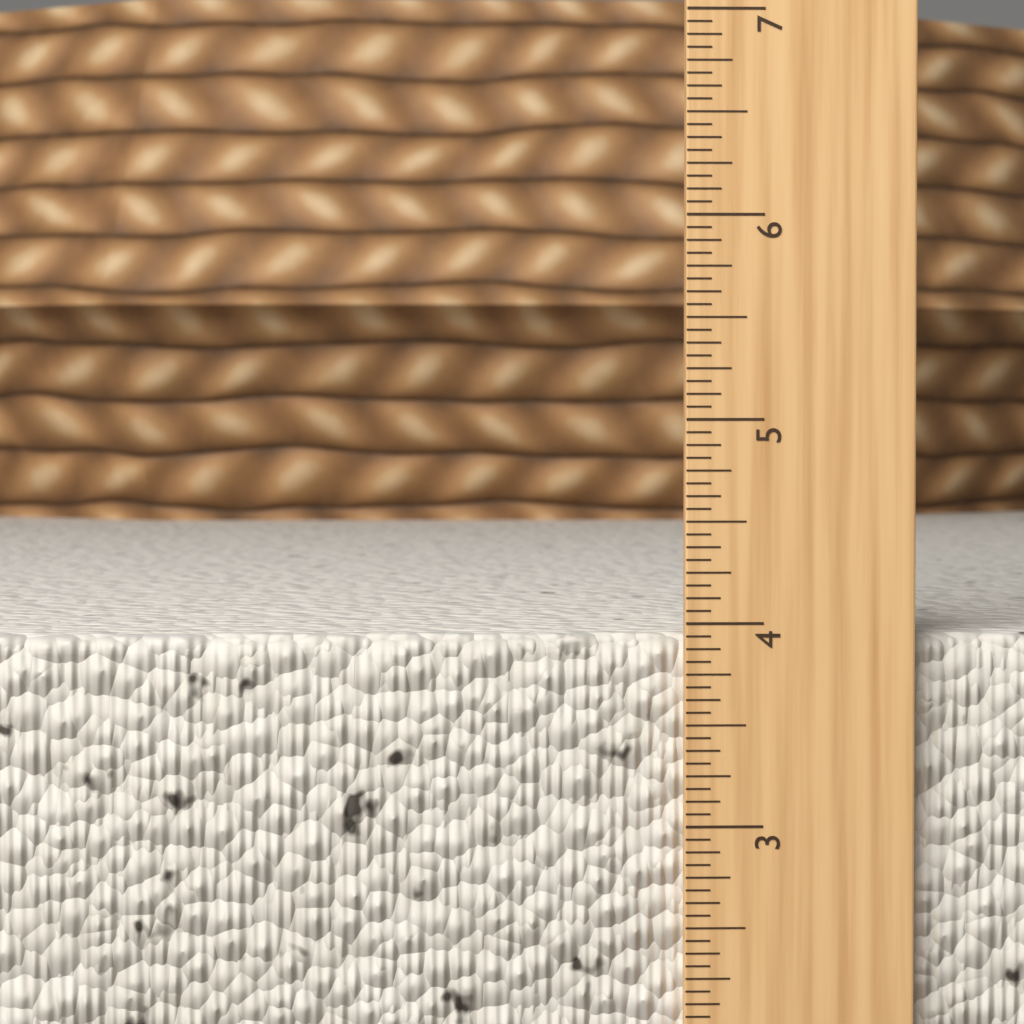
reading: 3.9375 in
